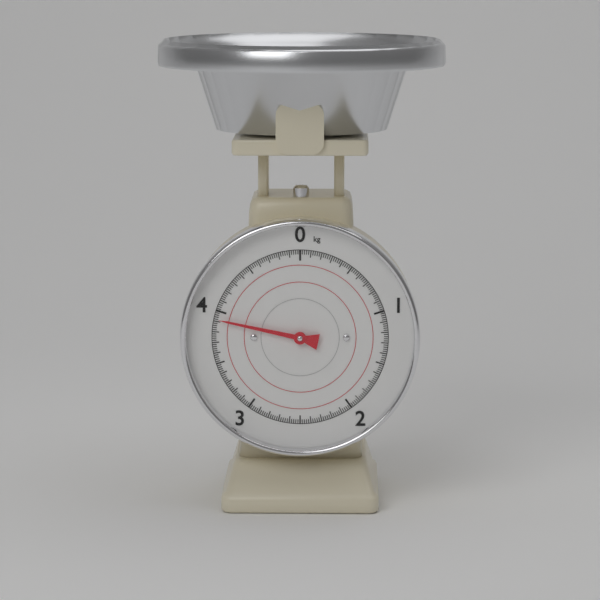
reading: 3.92 kg
